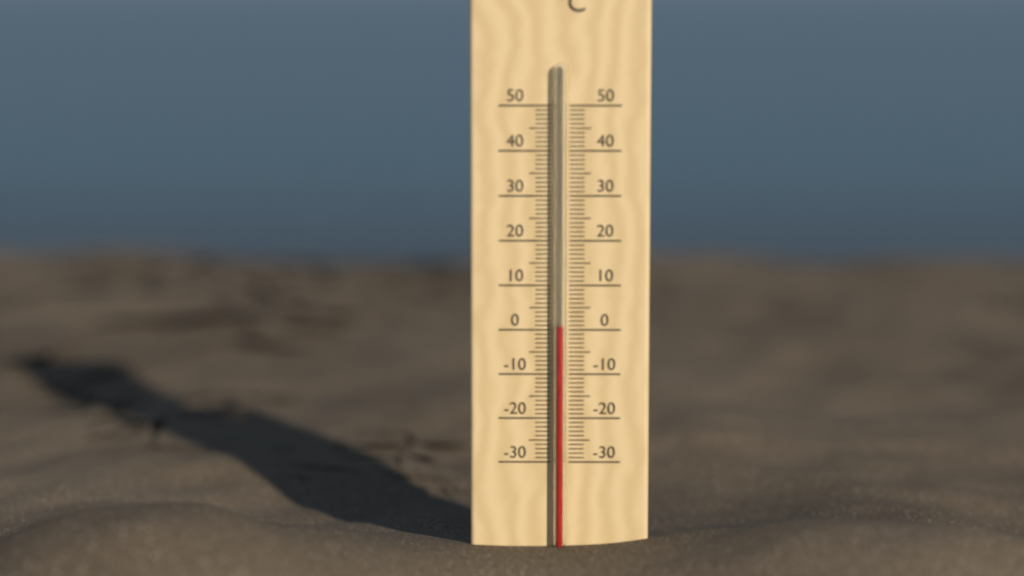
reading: 1 °C
